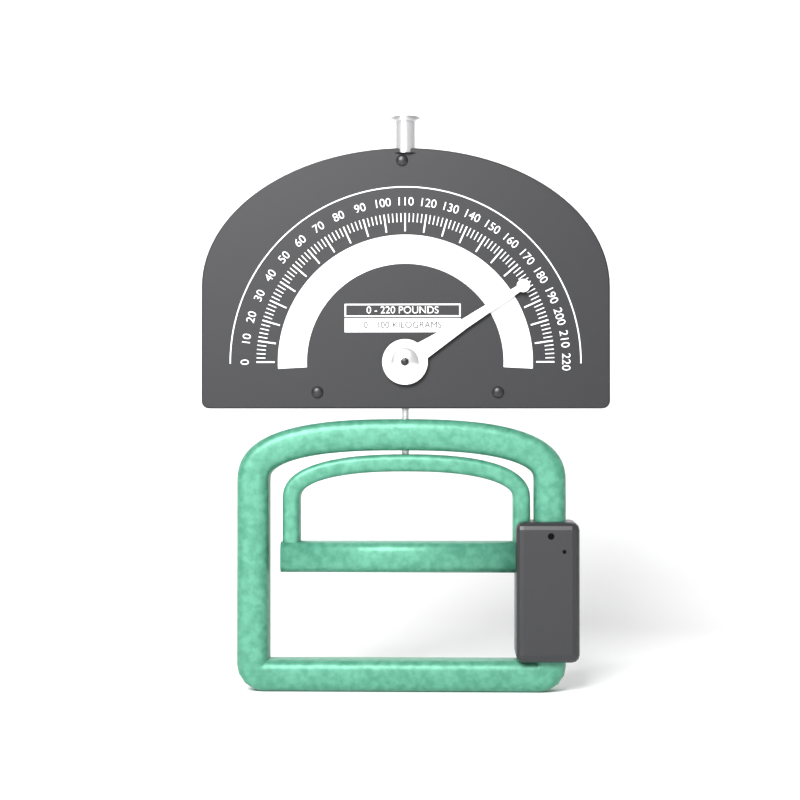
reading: 180 lb
